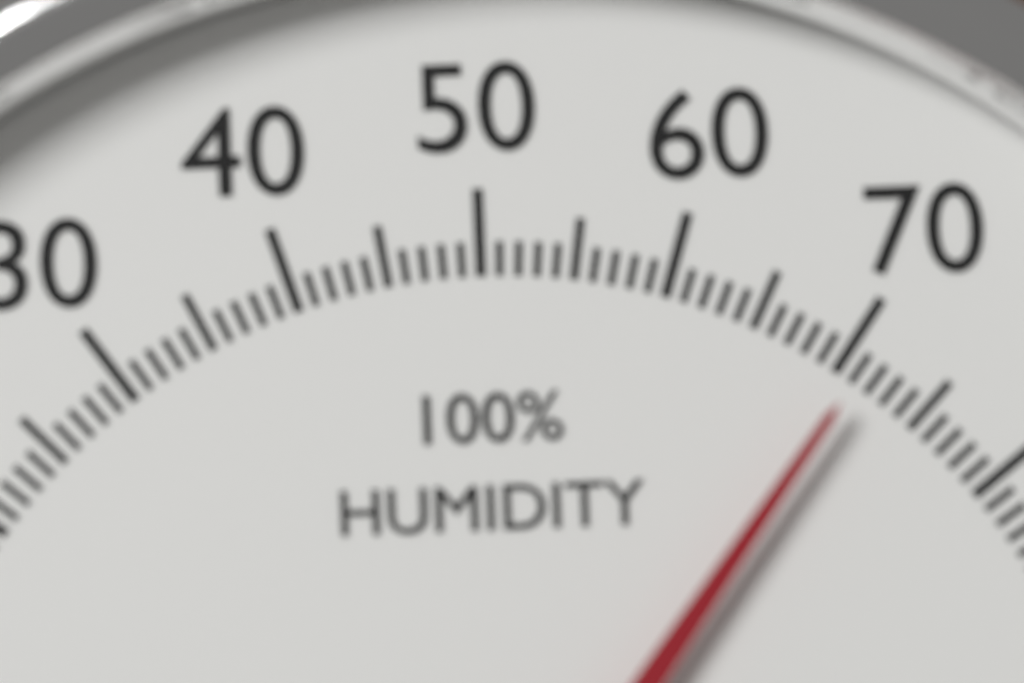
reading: 71 %
